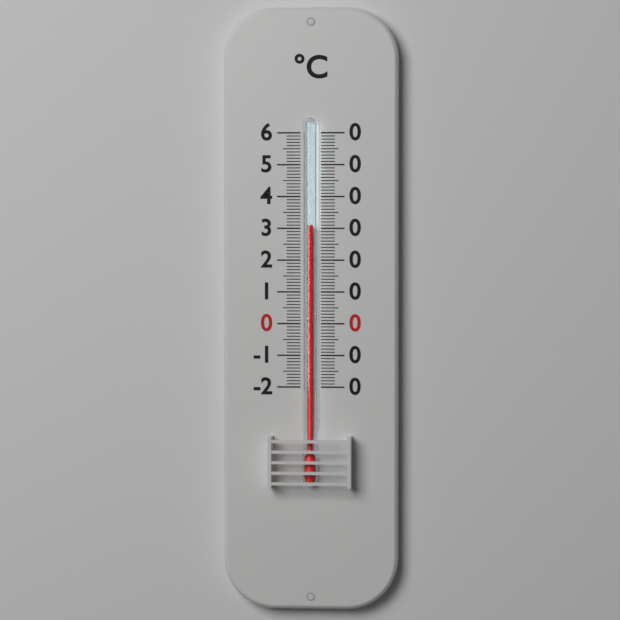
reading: 31 °C
